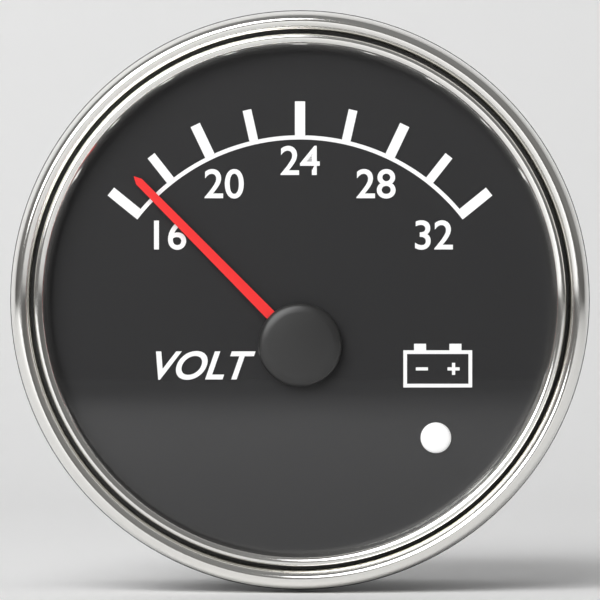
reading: 17 V
